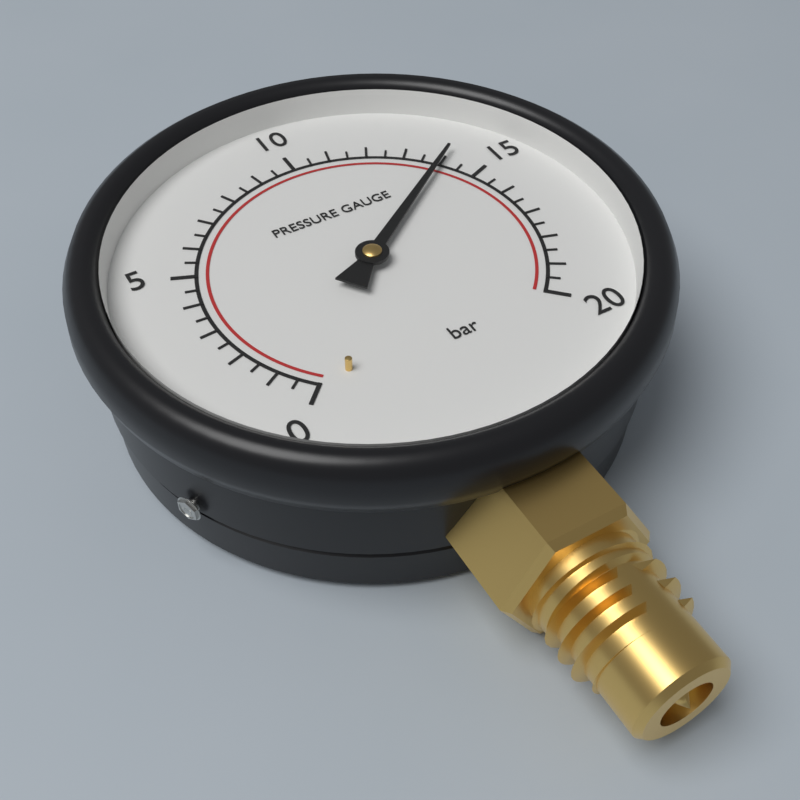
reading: 14.0 bar
